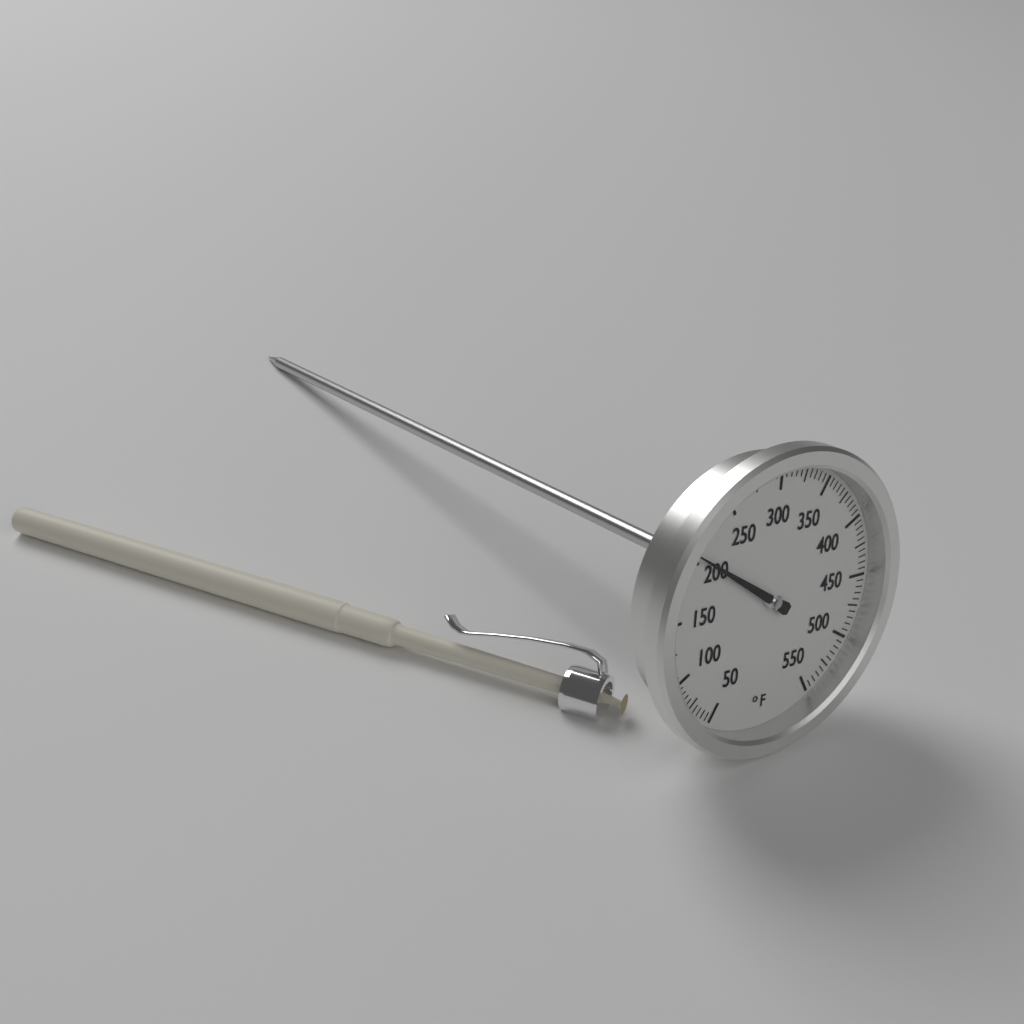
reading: 205 °F
